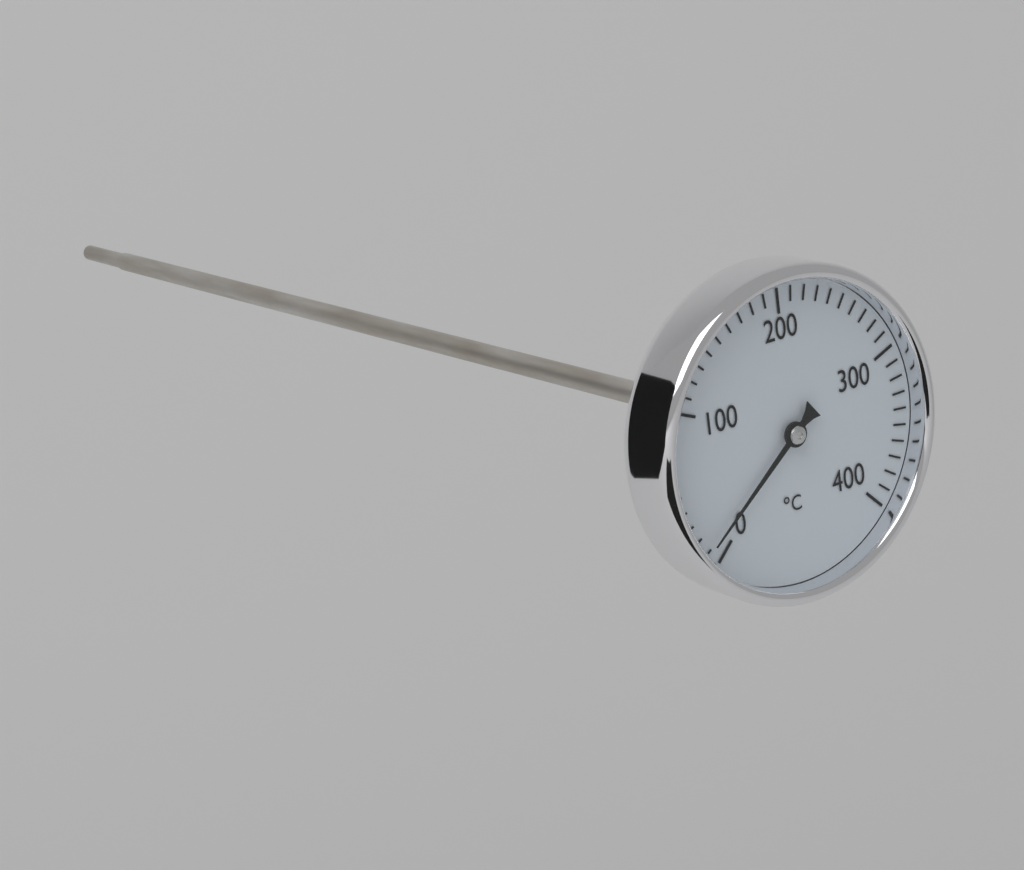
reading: 10 °C
